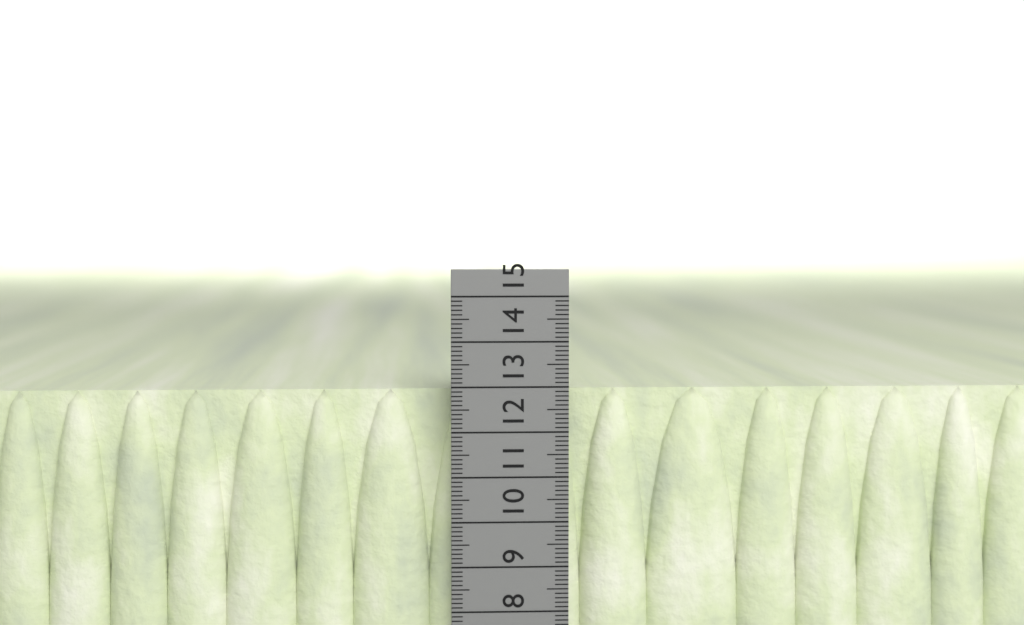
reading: 12.9 cm
